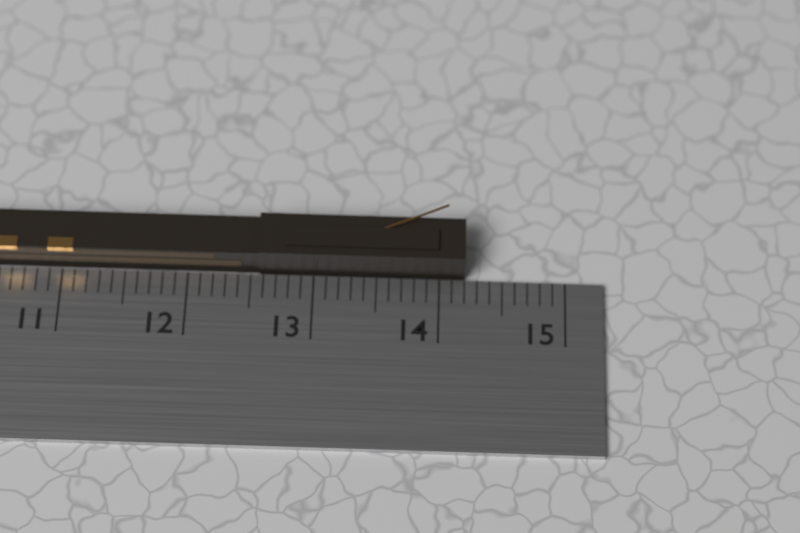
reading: 14.2 cm
